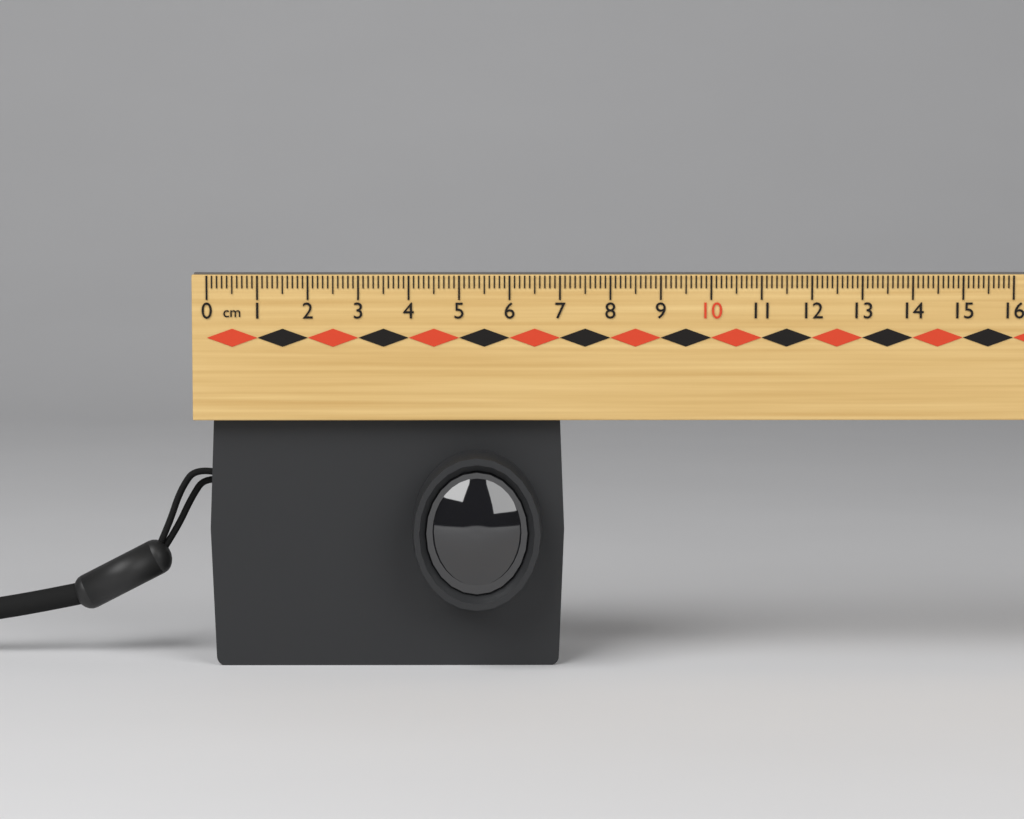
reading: 7.1 cm
